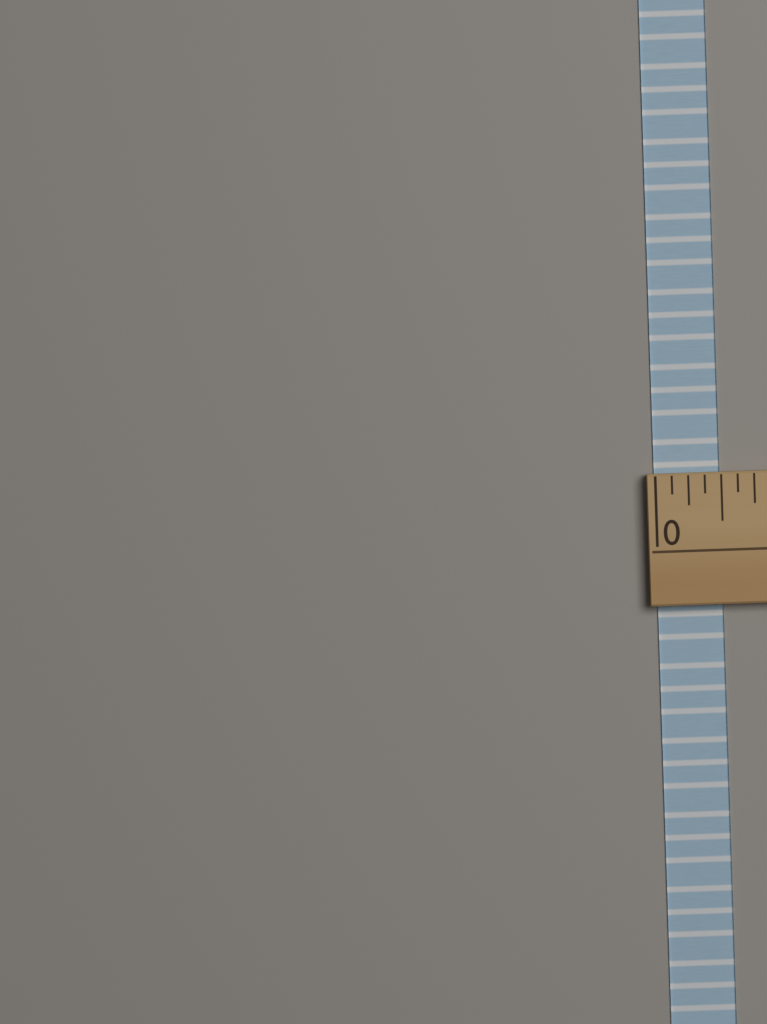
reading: 0.500 (no unit)
